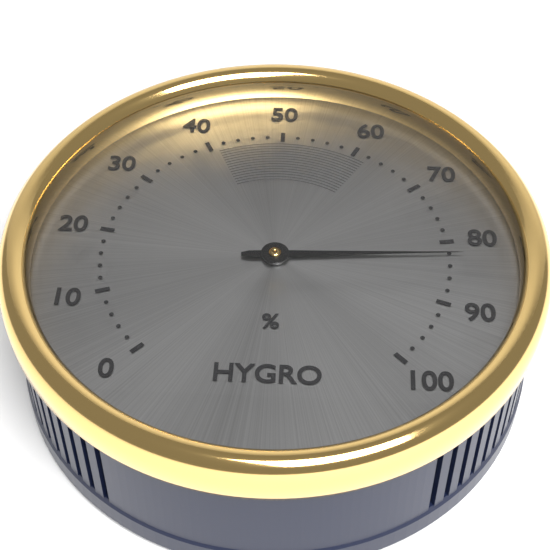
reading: 82 %
